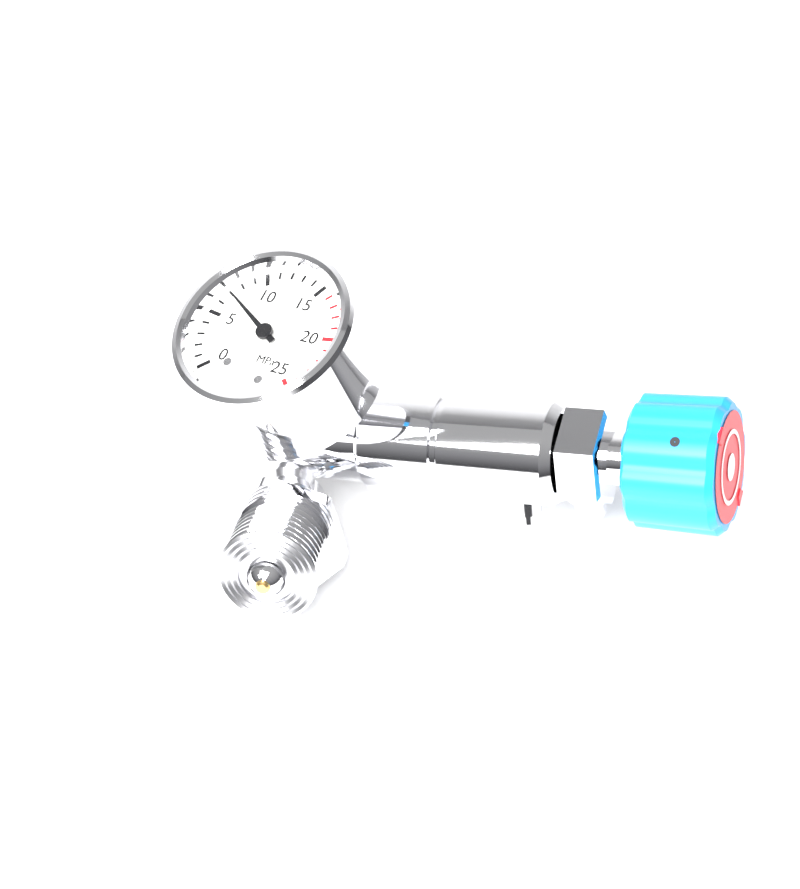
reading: 7 MPa
